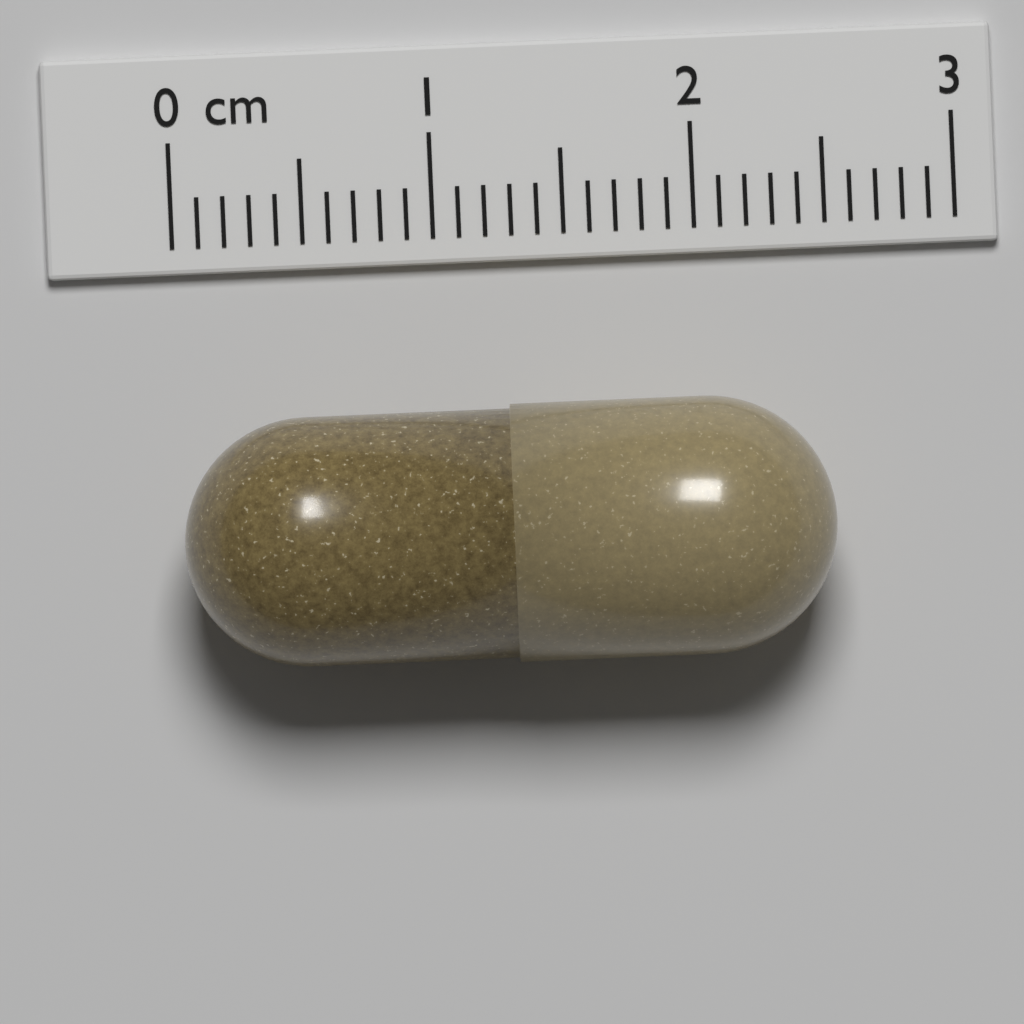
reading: 2.5 cm
